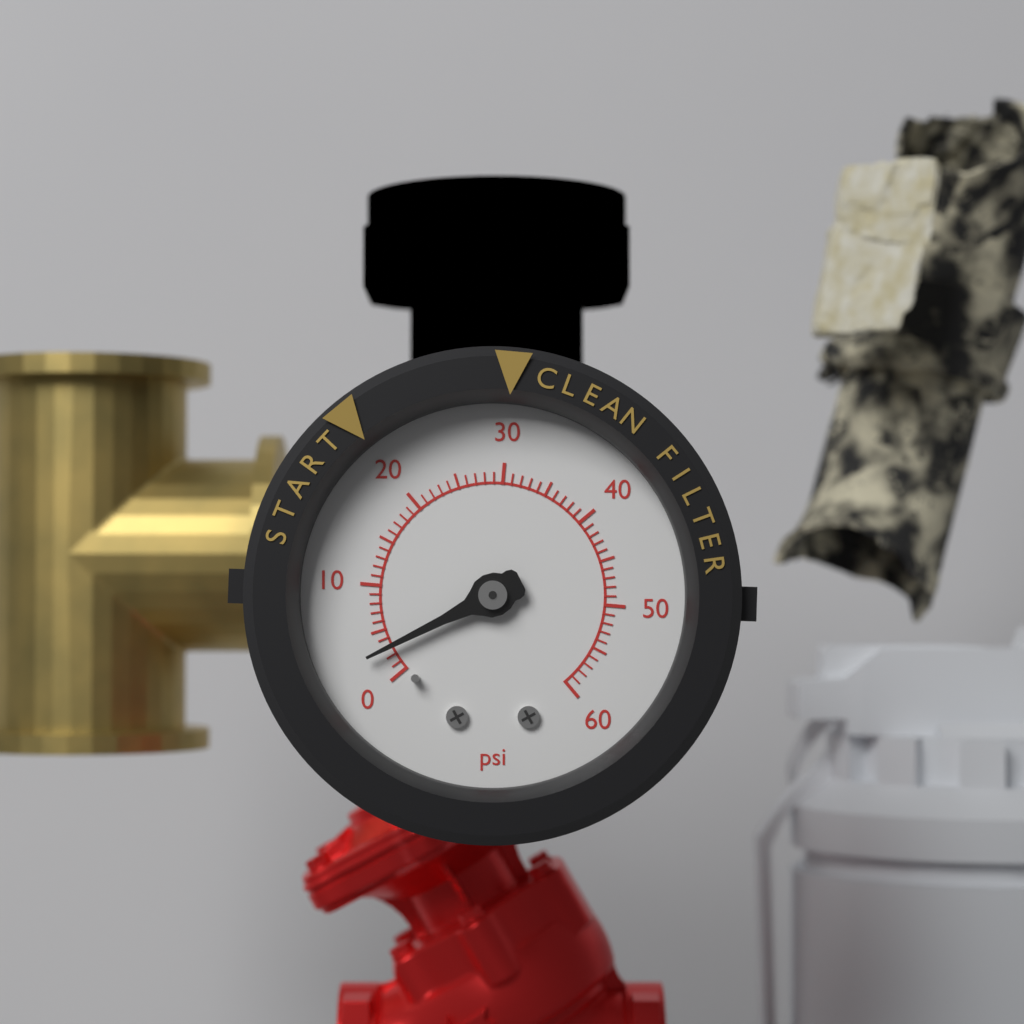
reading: 3 psi
